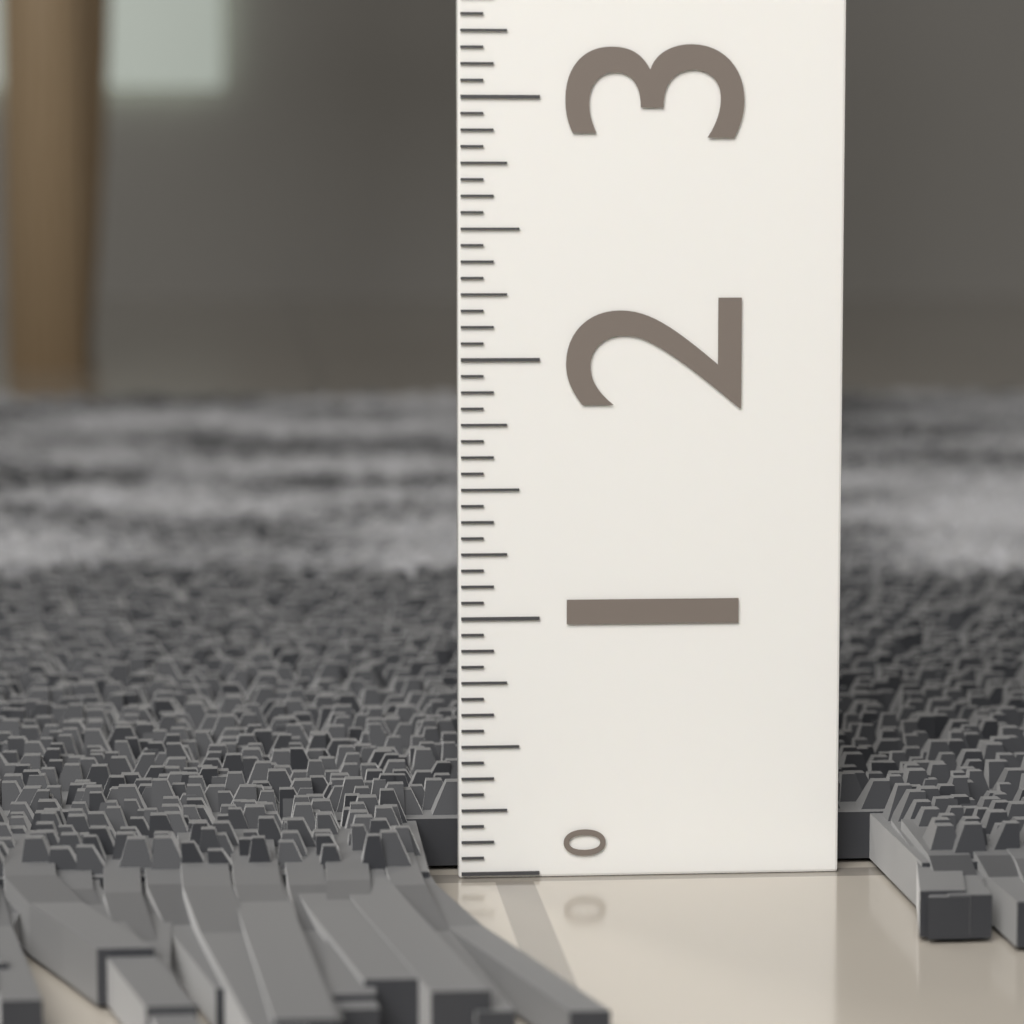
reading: 0.3125 (no unit)
